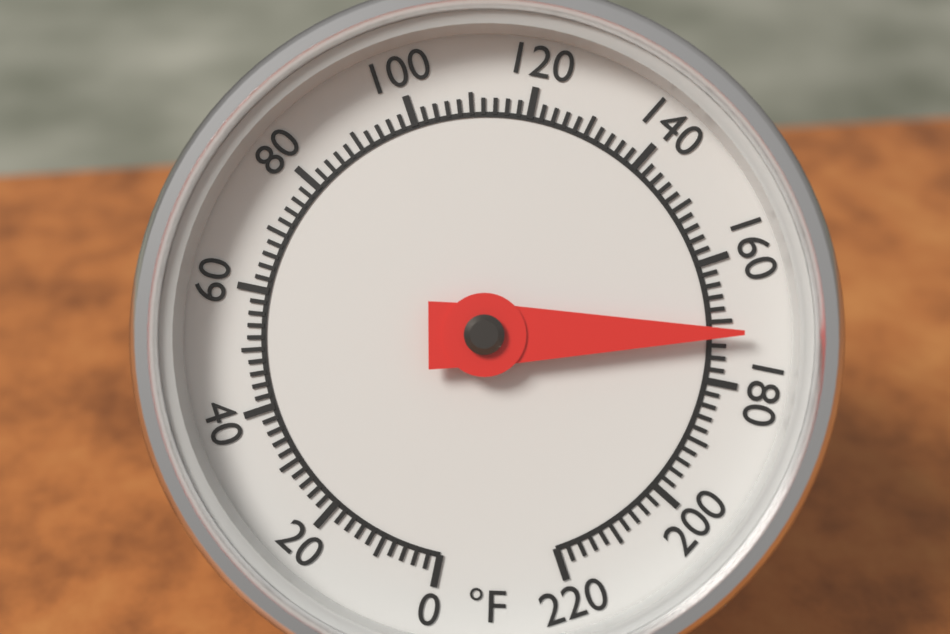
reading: 172 °F
